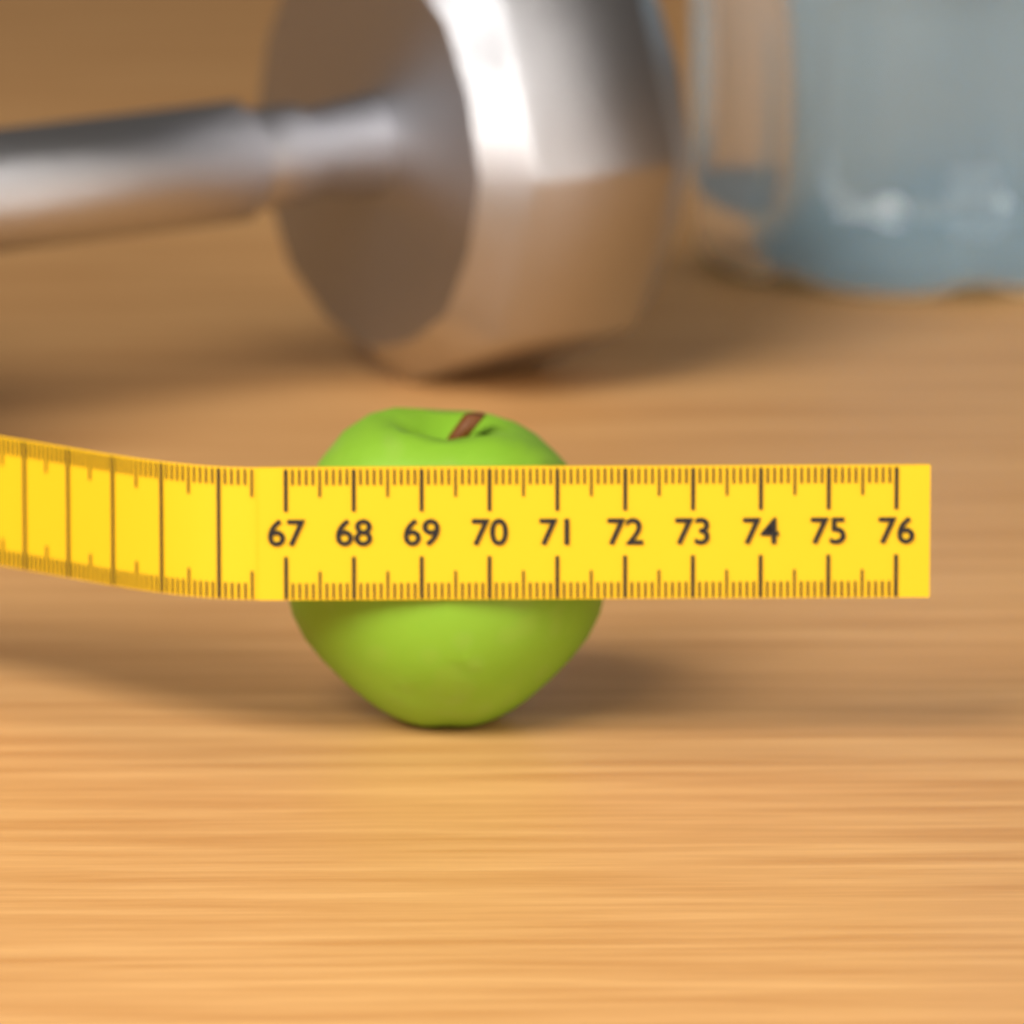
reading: 71.8 (no unit)
